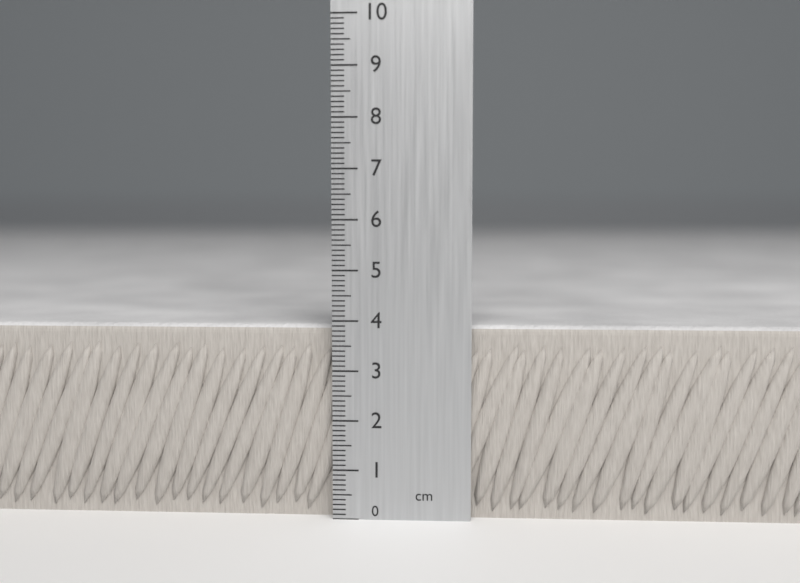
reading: 3.9 cm
